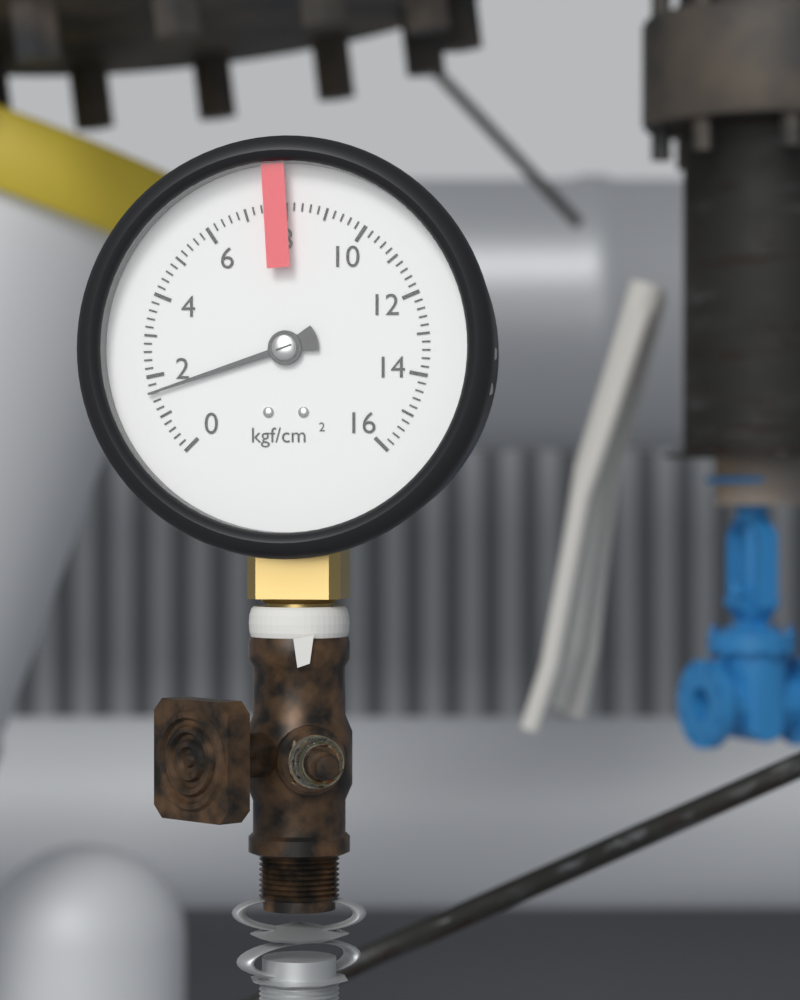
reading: 1.6 kgf/cm²
